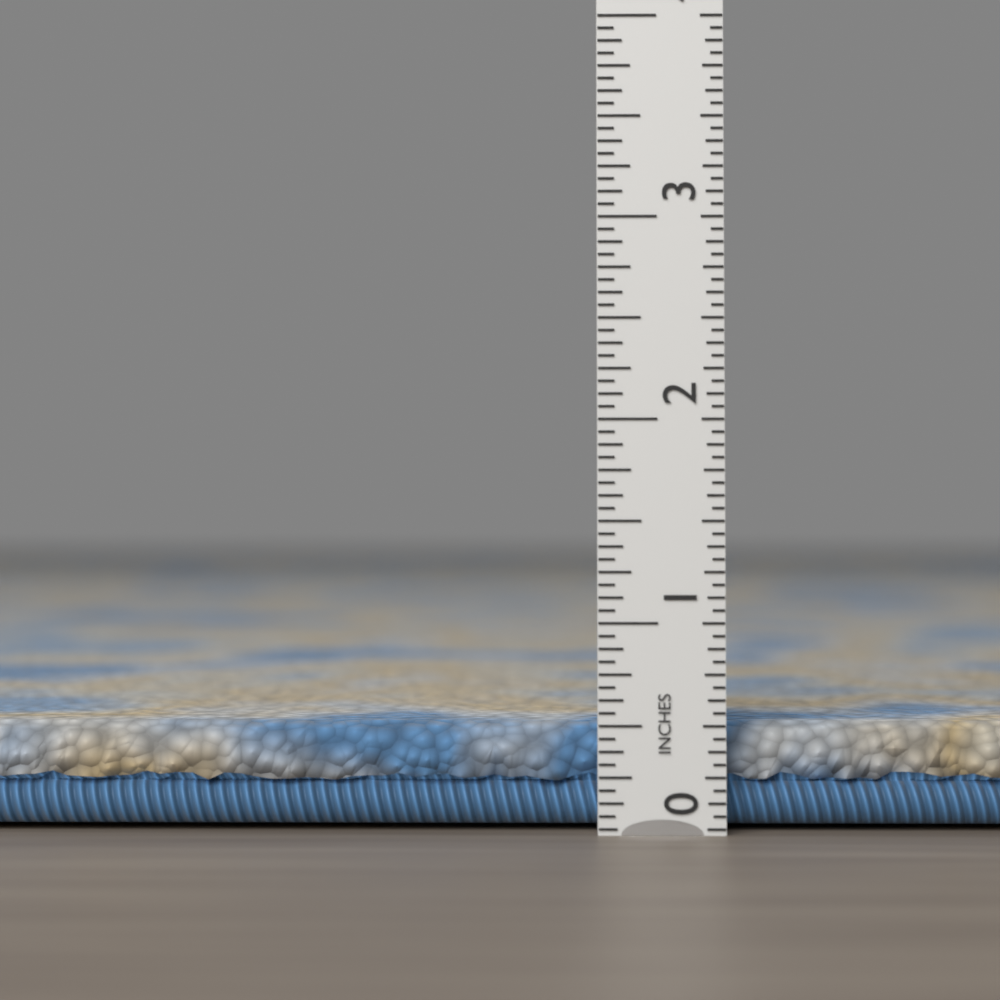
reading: 0.5000 in
